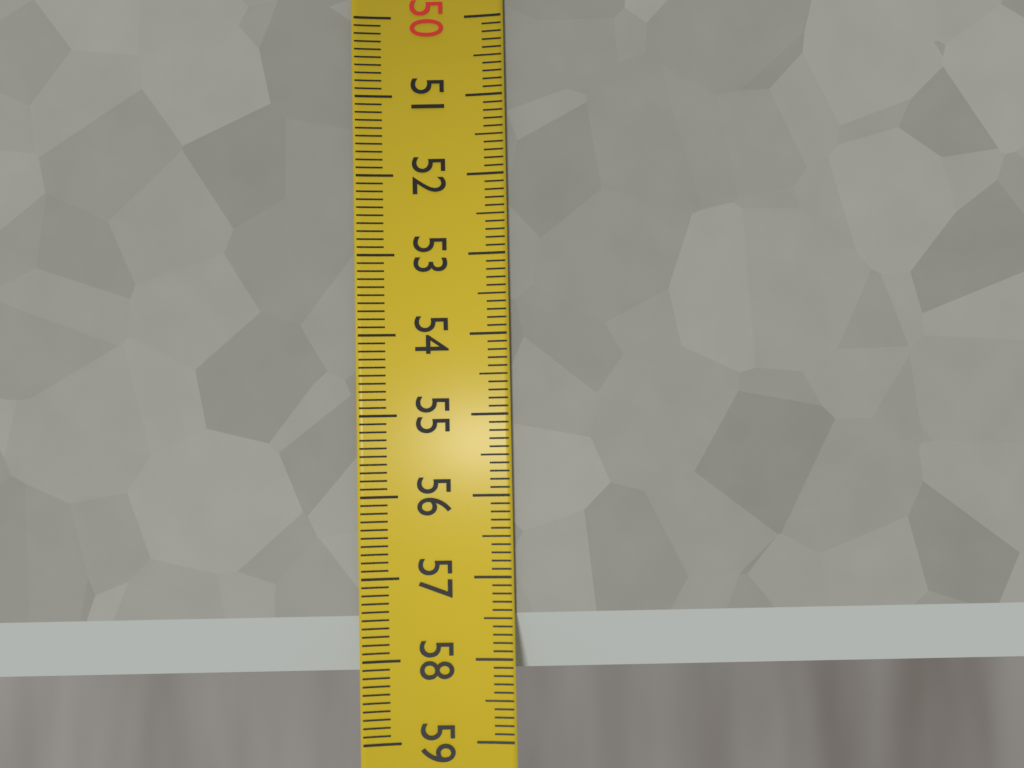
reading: 58.2 (no unit)
